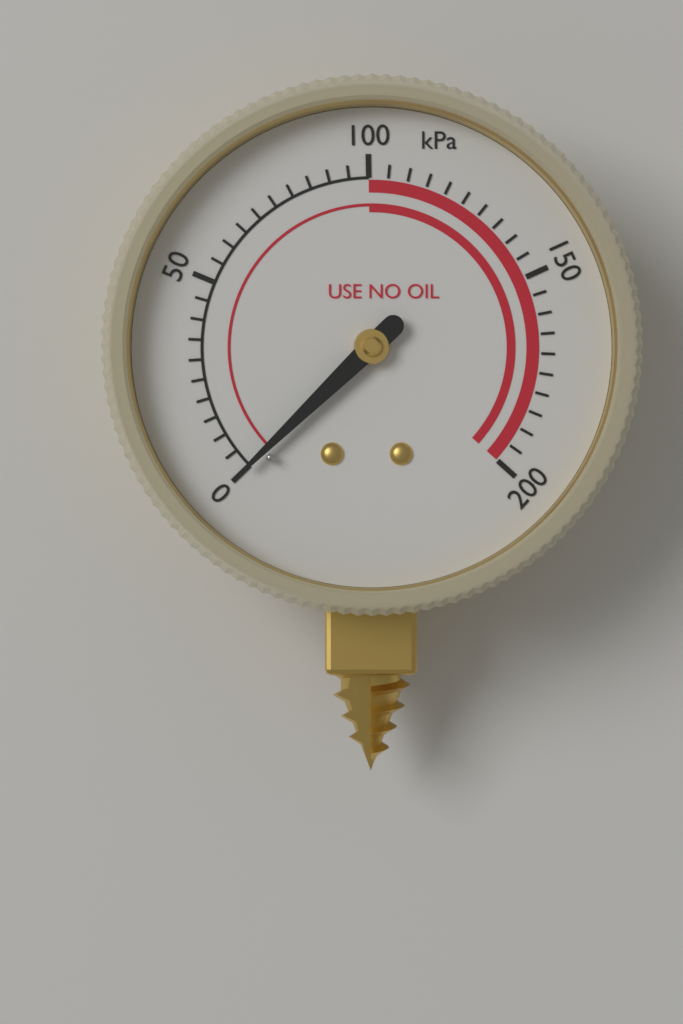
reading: 0 kPa
